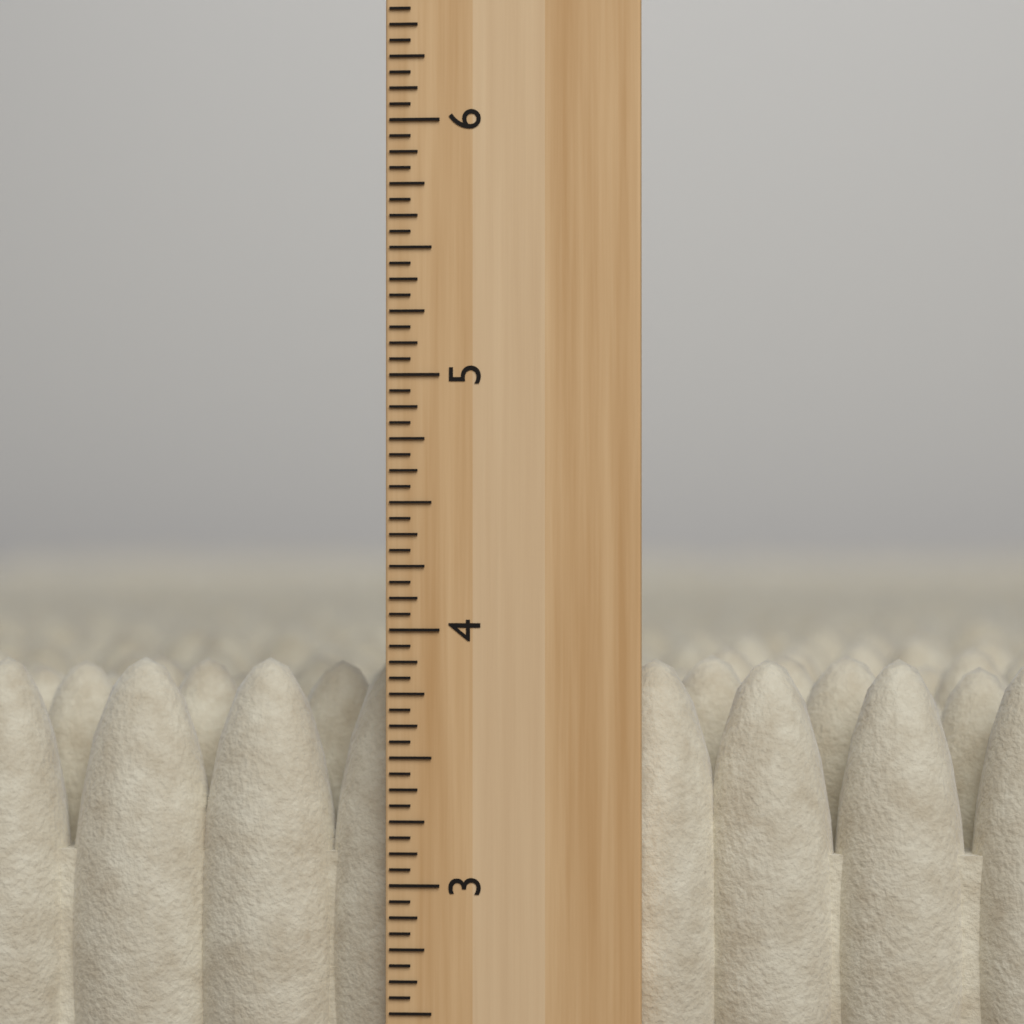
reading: 3.8750 inch
